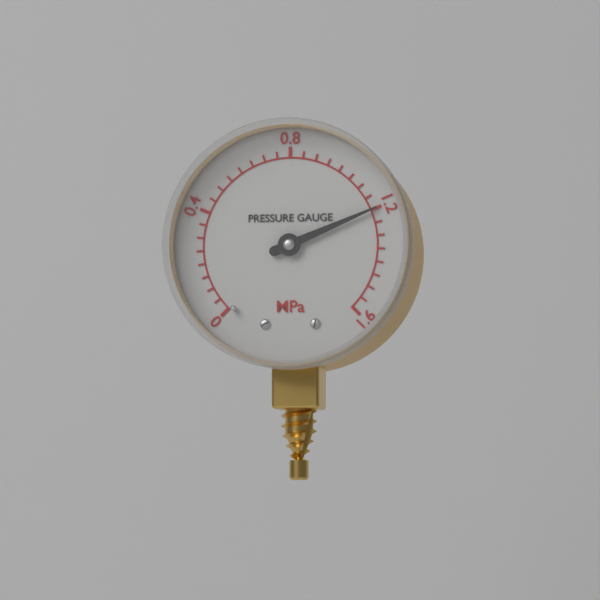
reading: 1.20 MPa
